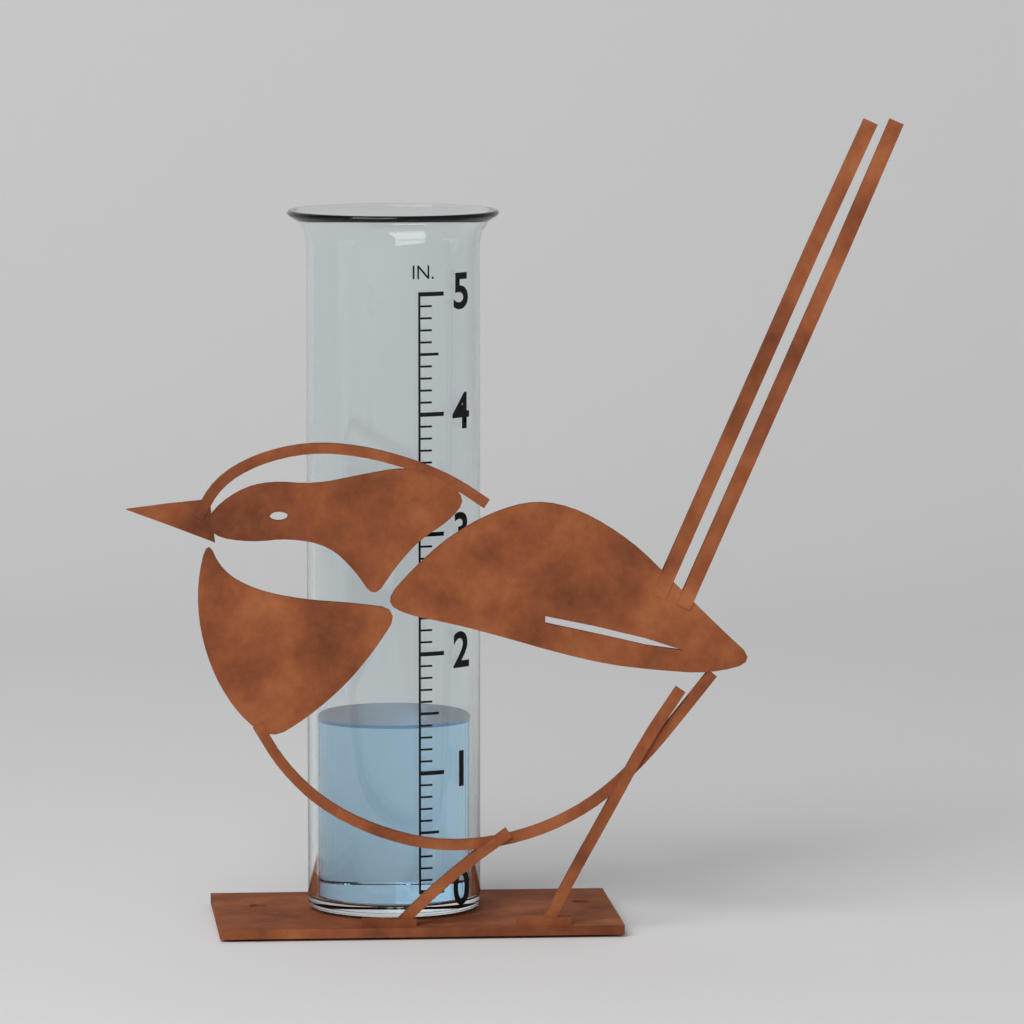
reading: 1.4 in
